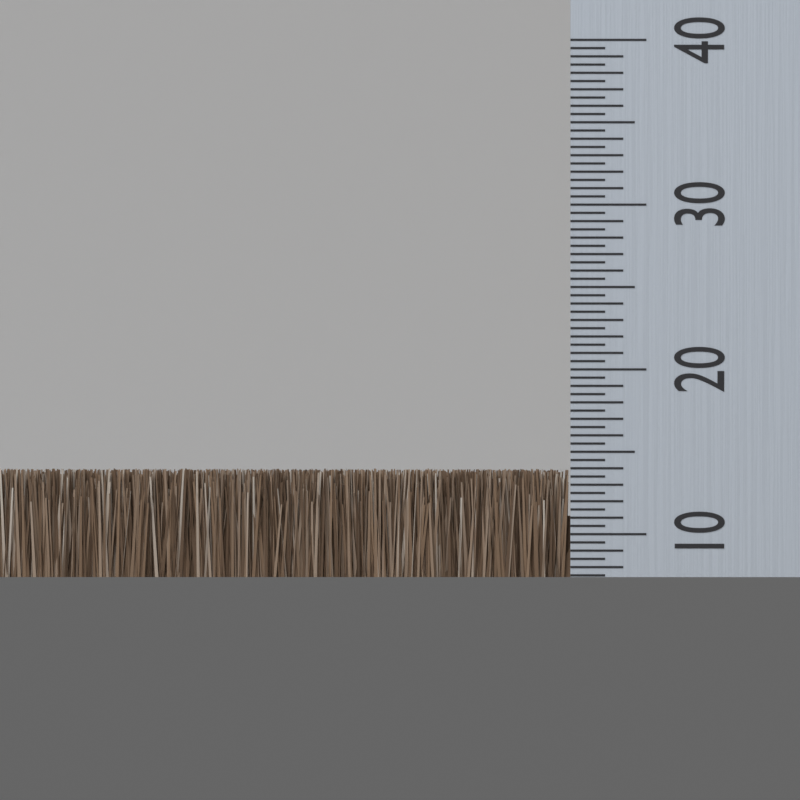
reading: 14.0 (no unit)
